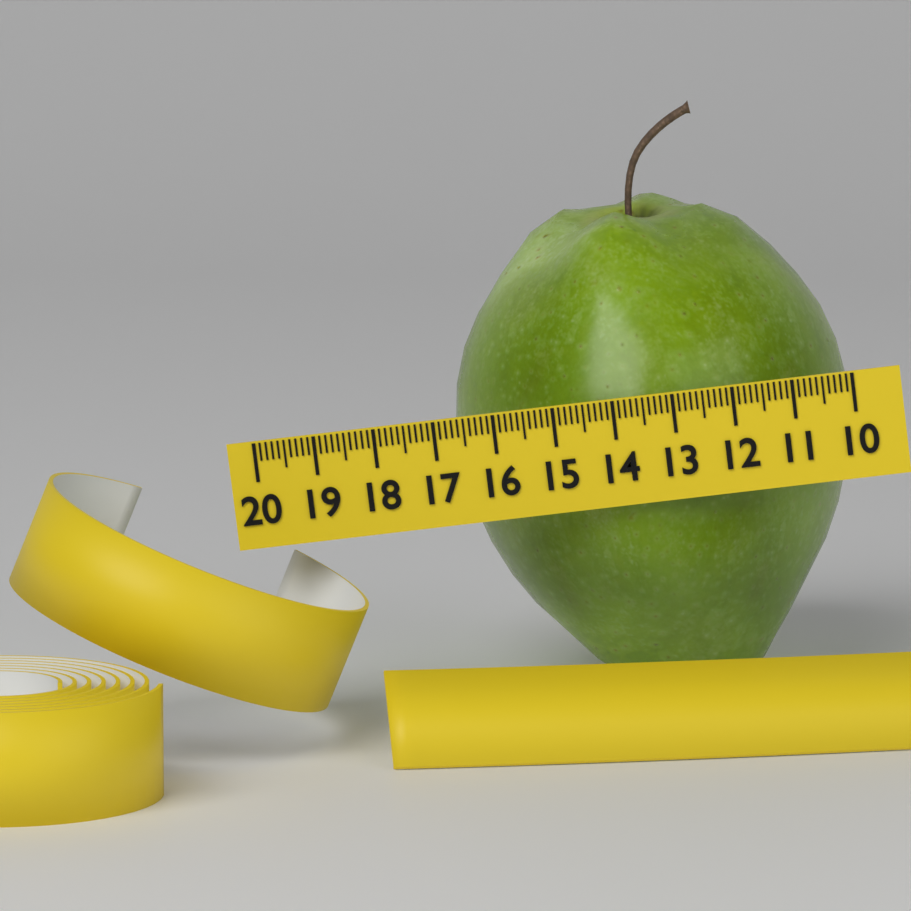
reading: 16.8 (no unit)
